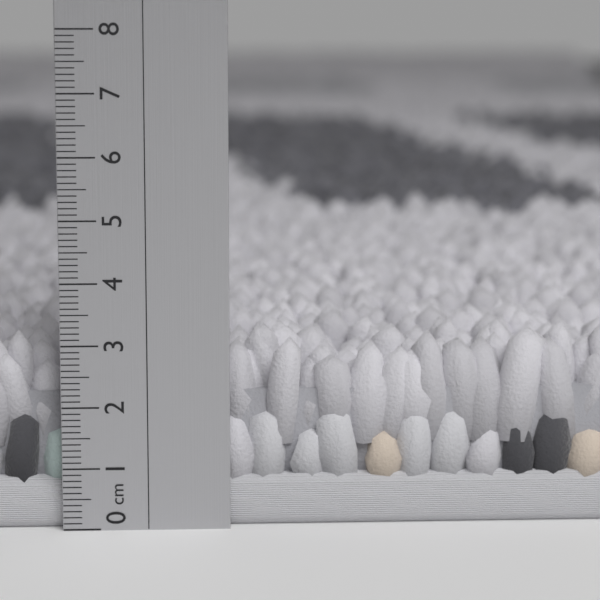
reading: 3.2 cm
